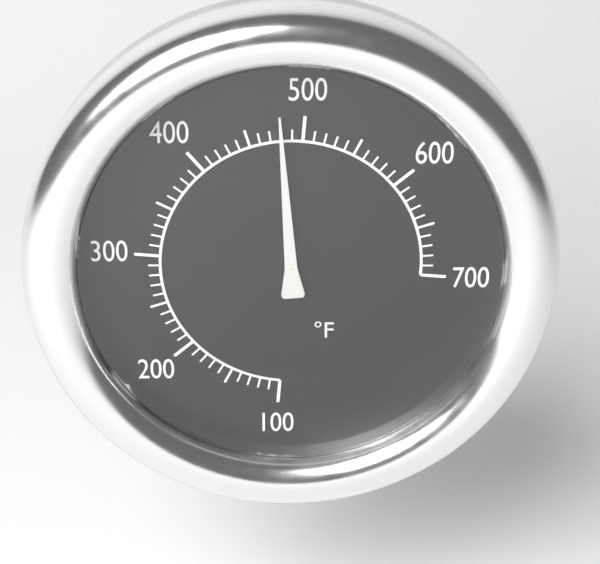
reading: 480 °F
